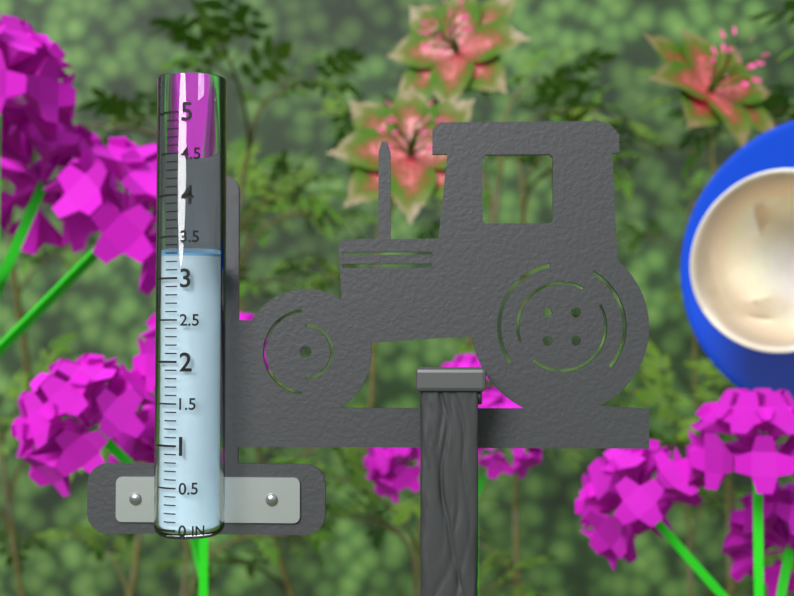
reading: 3.3 in
